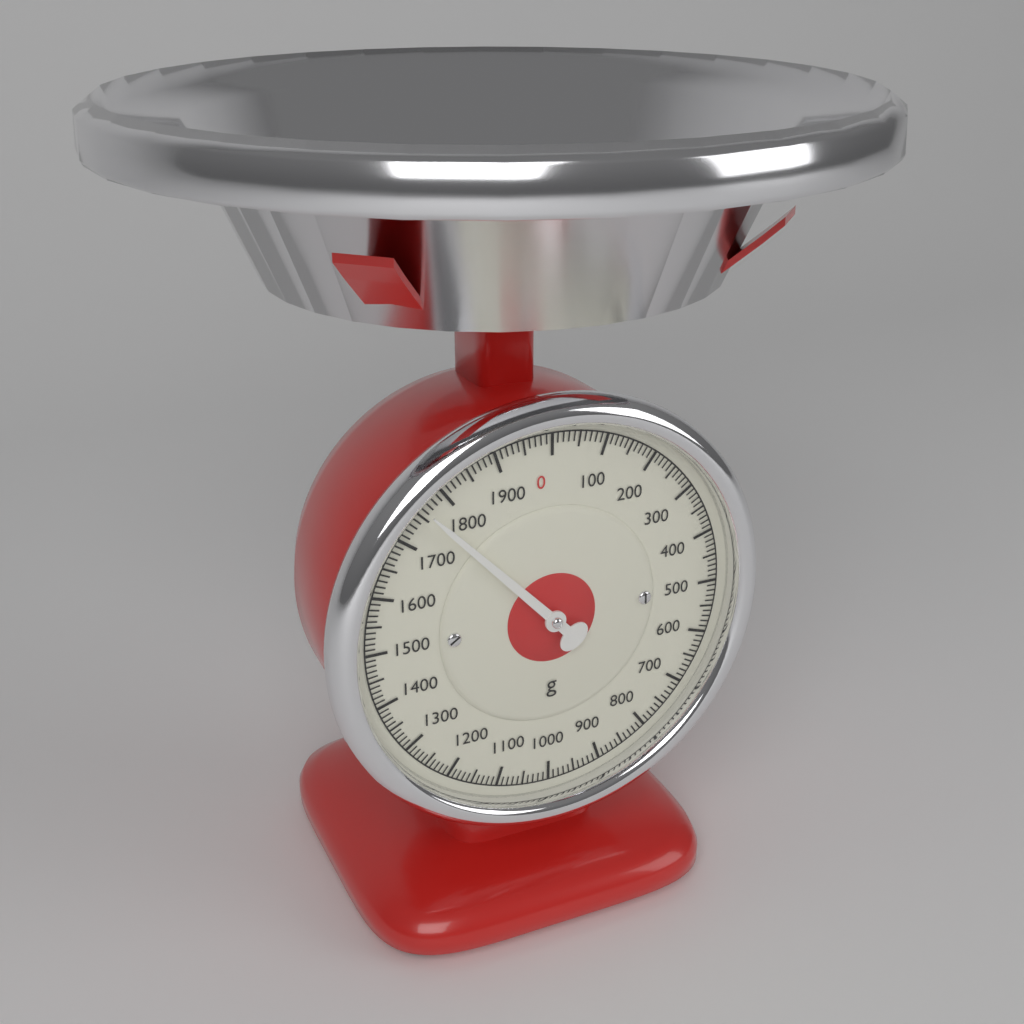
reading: 1760 g
